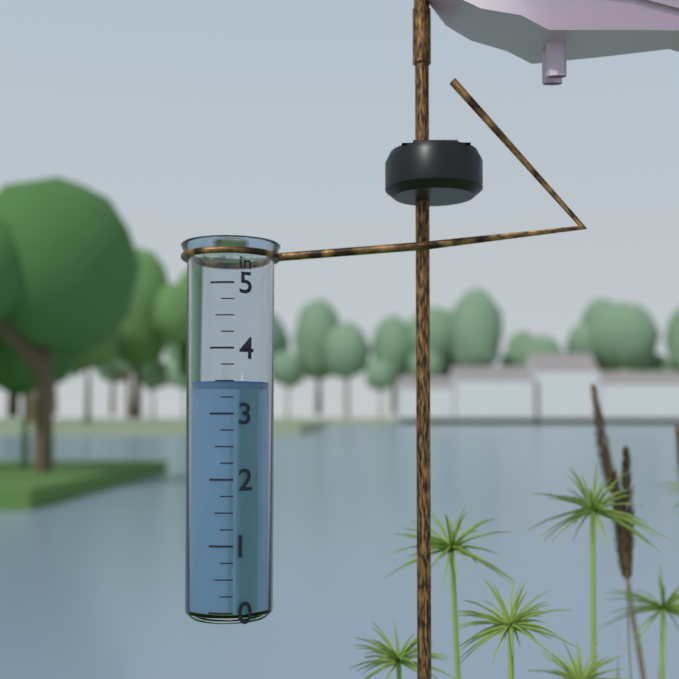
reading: 3.50 in
